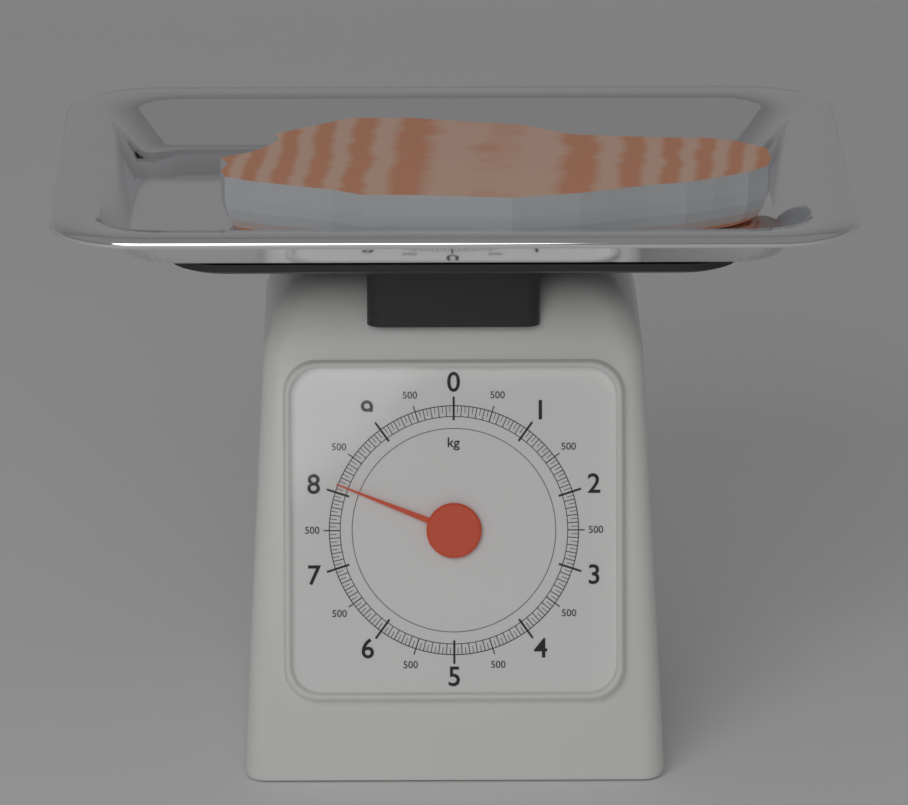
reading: 8.10 kg
